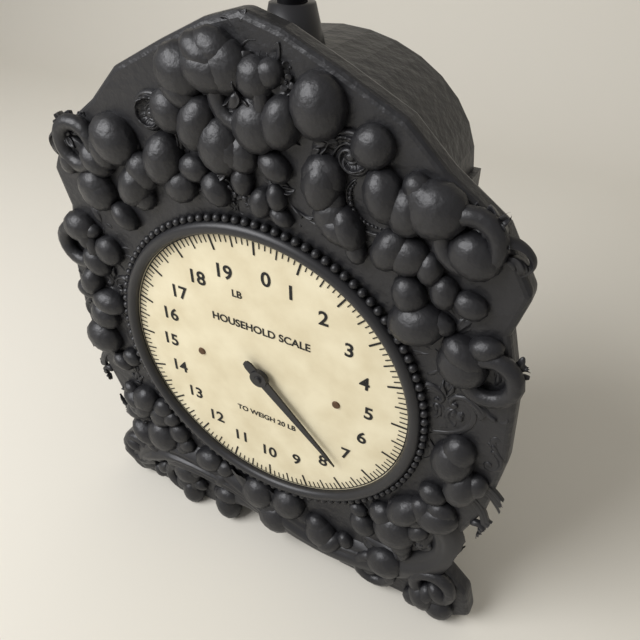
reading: 7.500 lb
